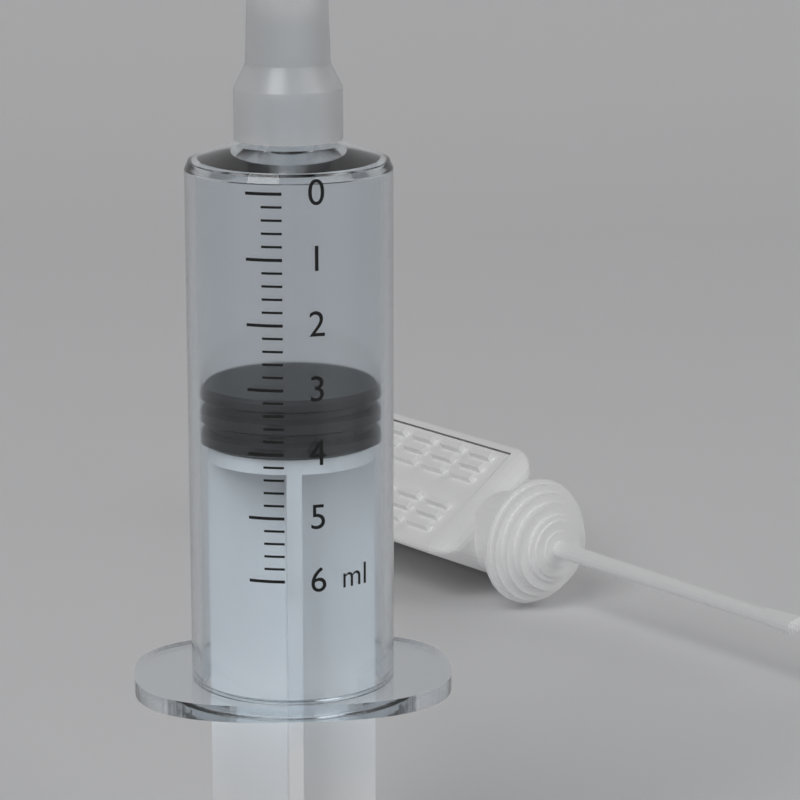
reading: 3.2 ml
